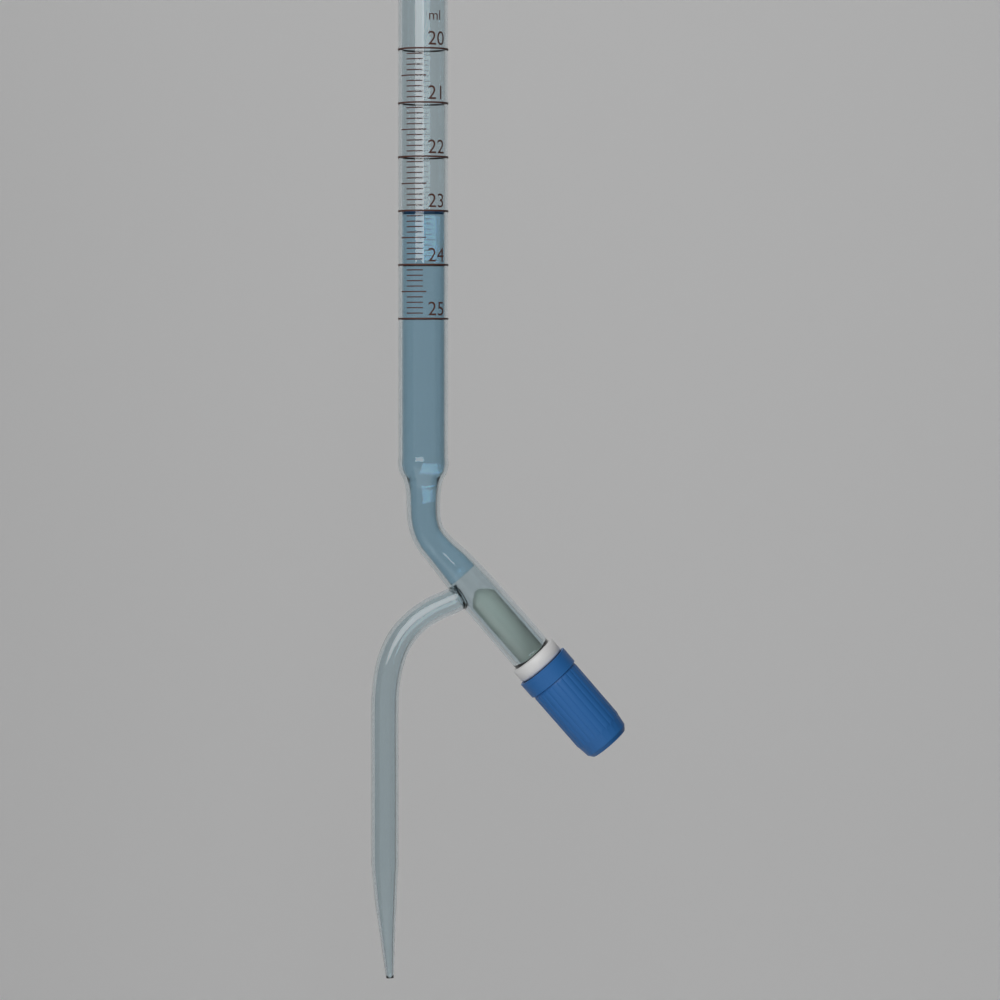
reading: 23.0 ml
